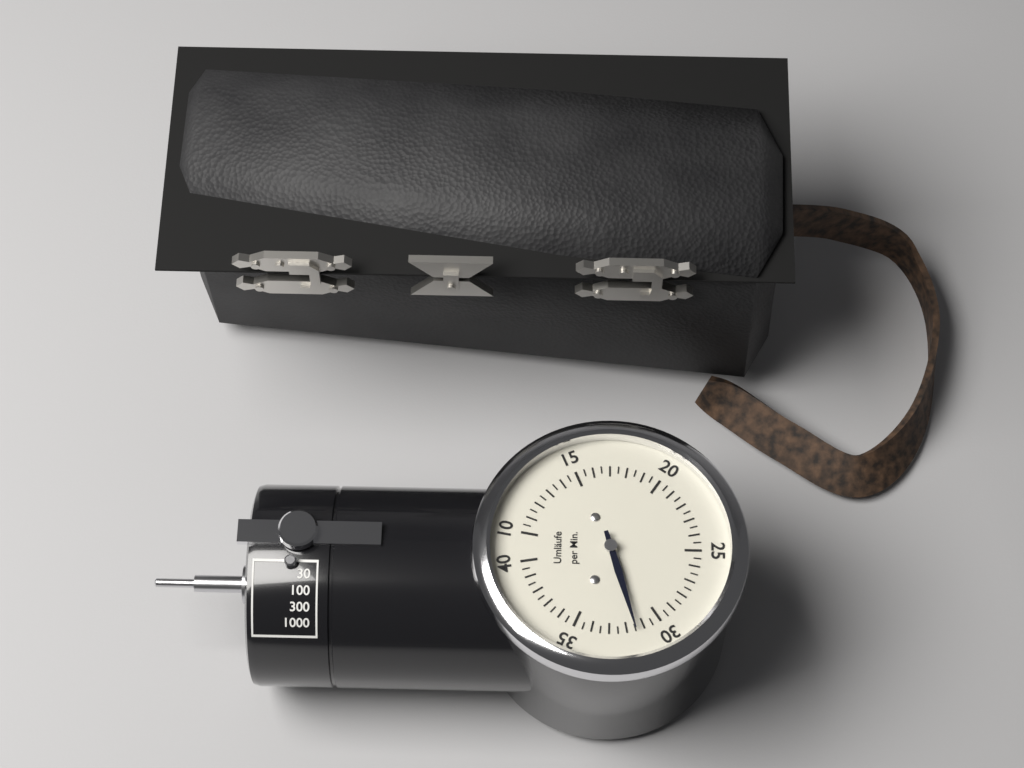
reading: 31.5 Umläufe per Min.
